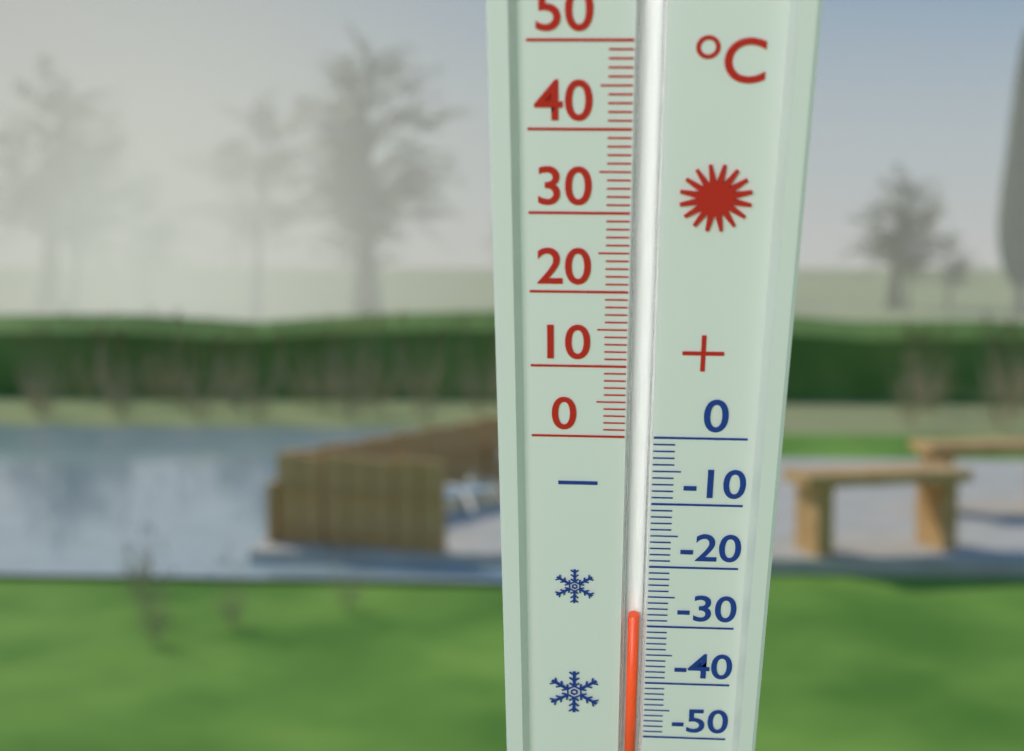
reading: -28 °C
